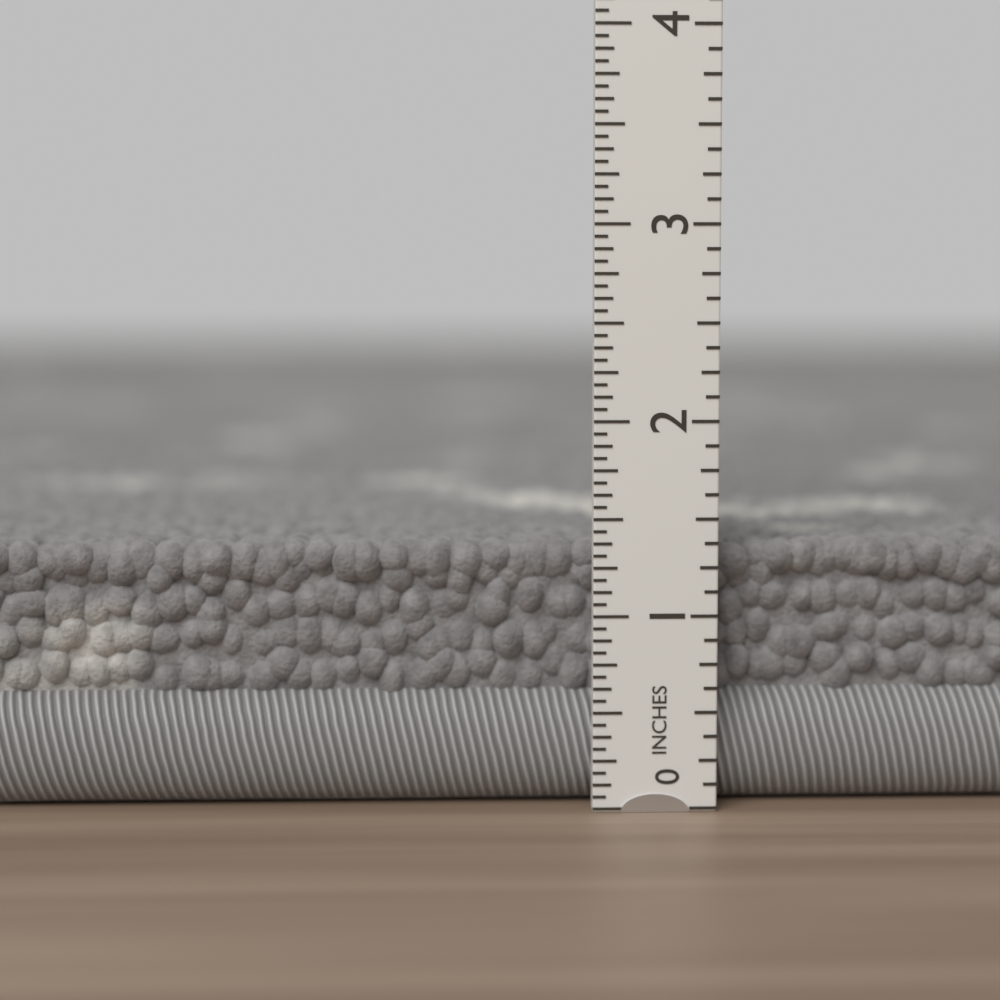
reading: 1.3750 in
